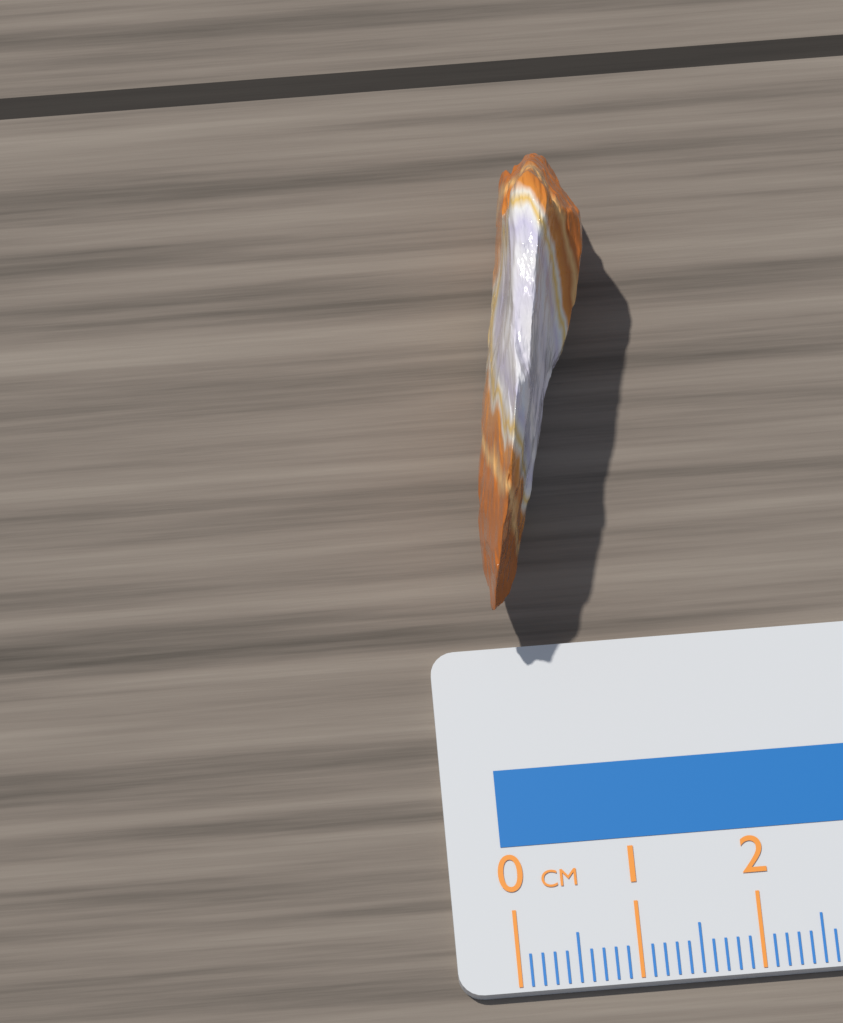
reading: 1.1 cm
